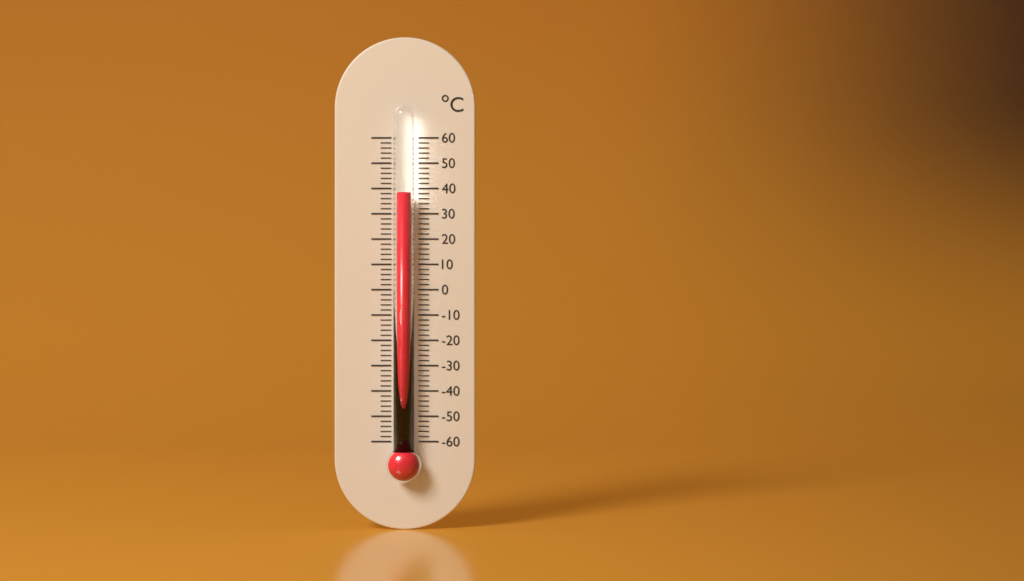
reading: 38 °C
